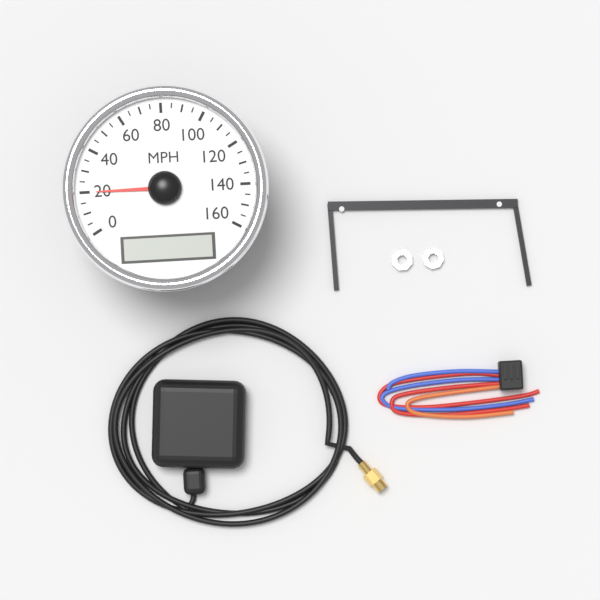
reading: 20 MPH
